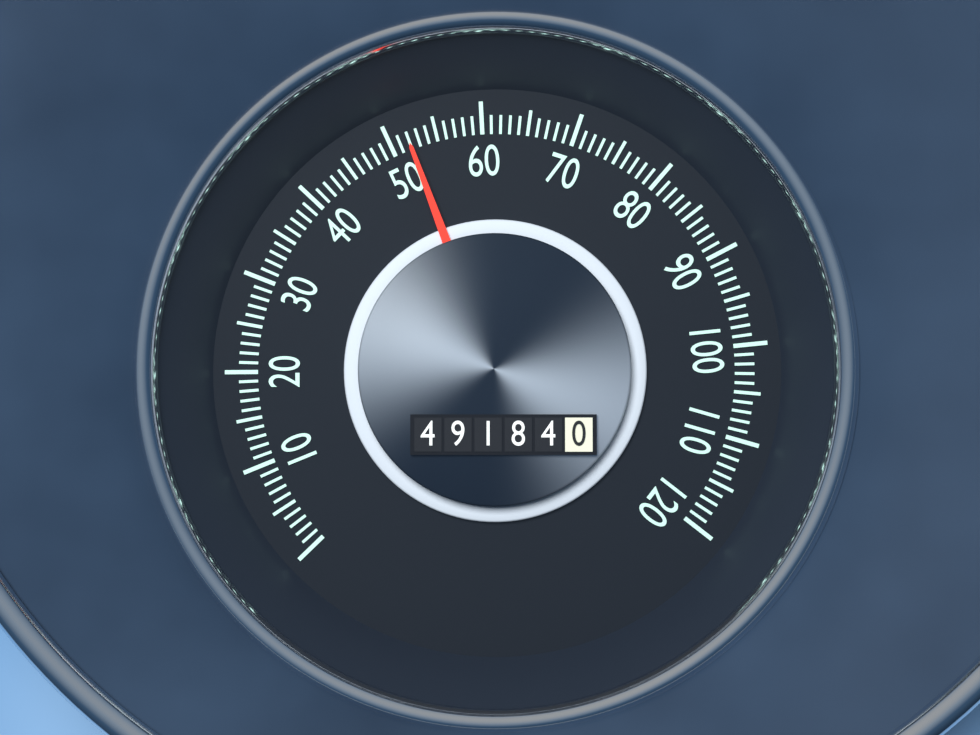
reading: 52 (no unit)
